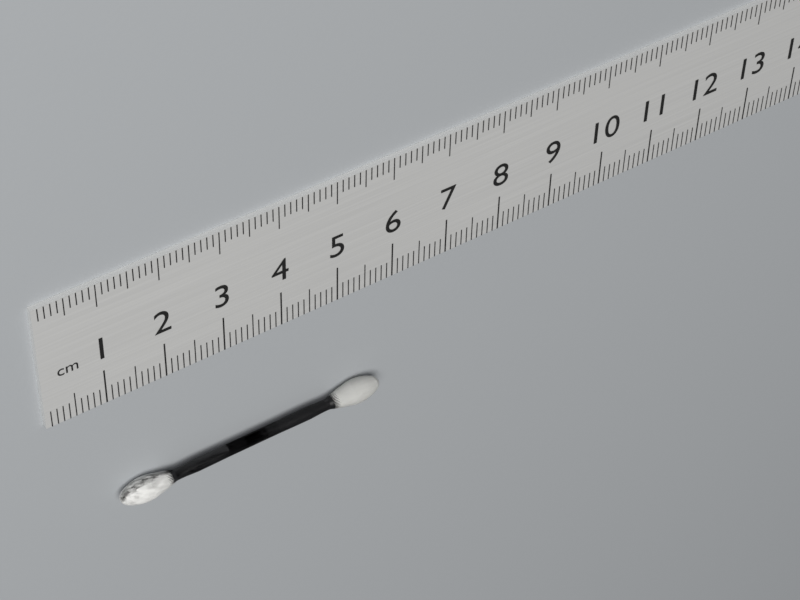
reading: 5.7 cm
